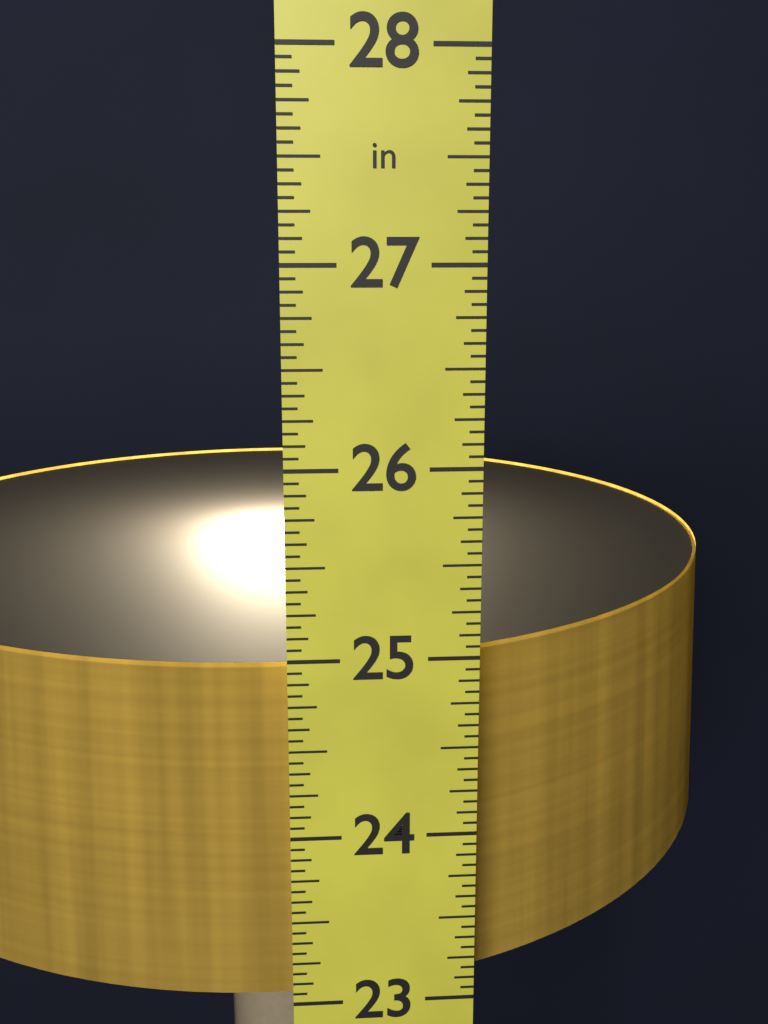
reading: 24.9375 in
